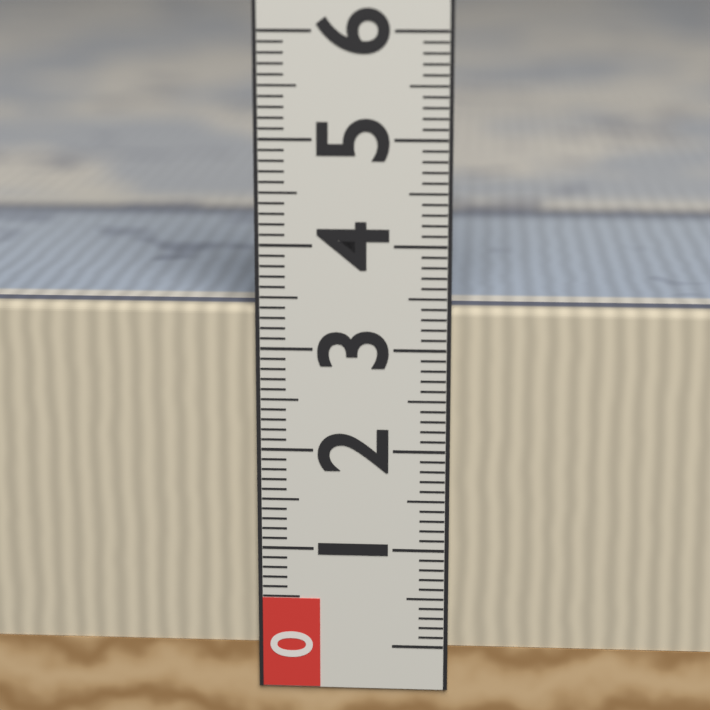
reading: 3.4 (no unit)
